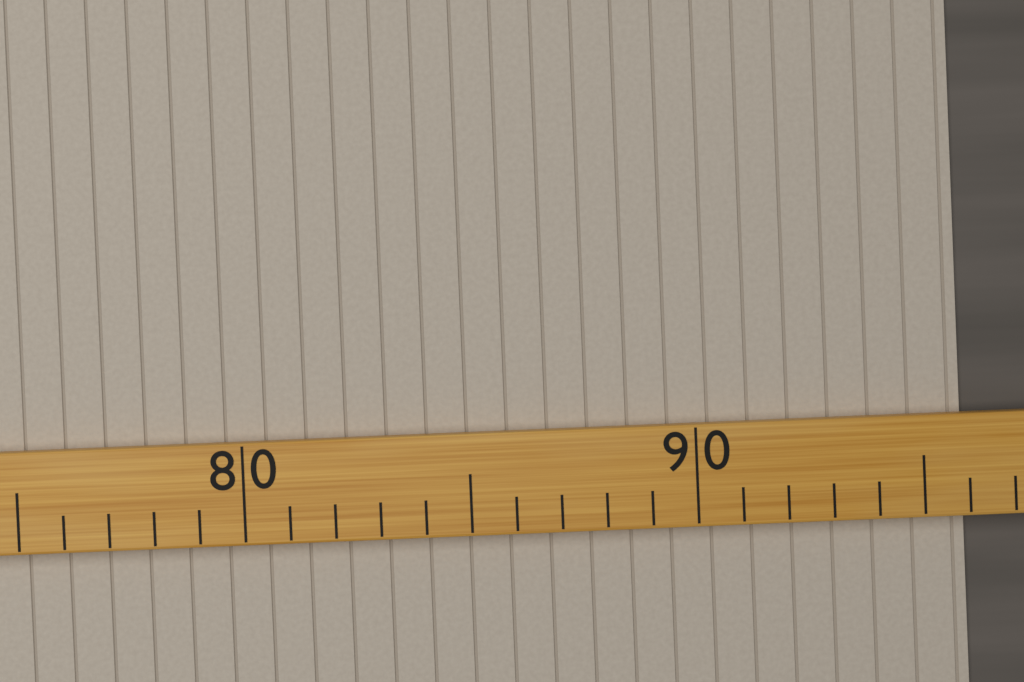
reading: 96 (no unit)
